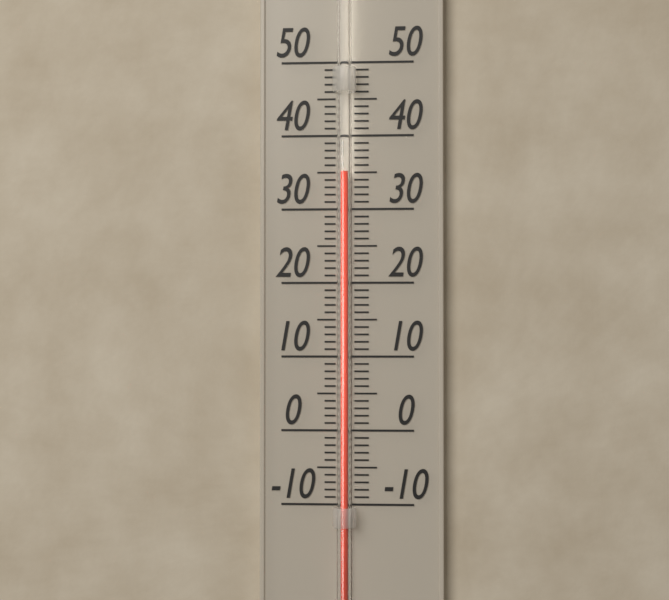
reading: 35 (no unit)
